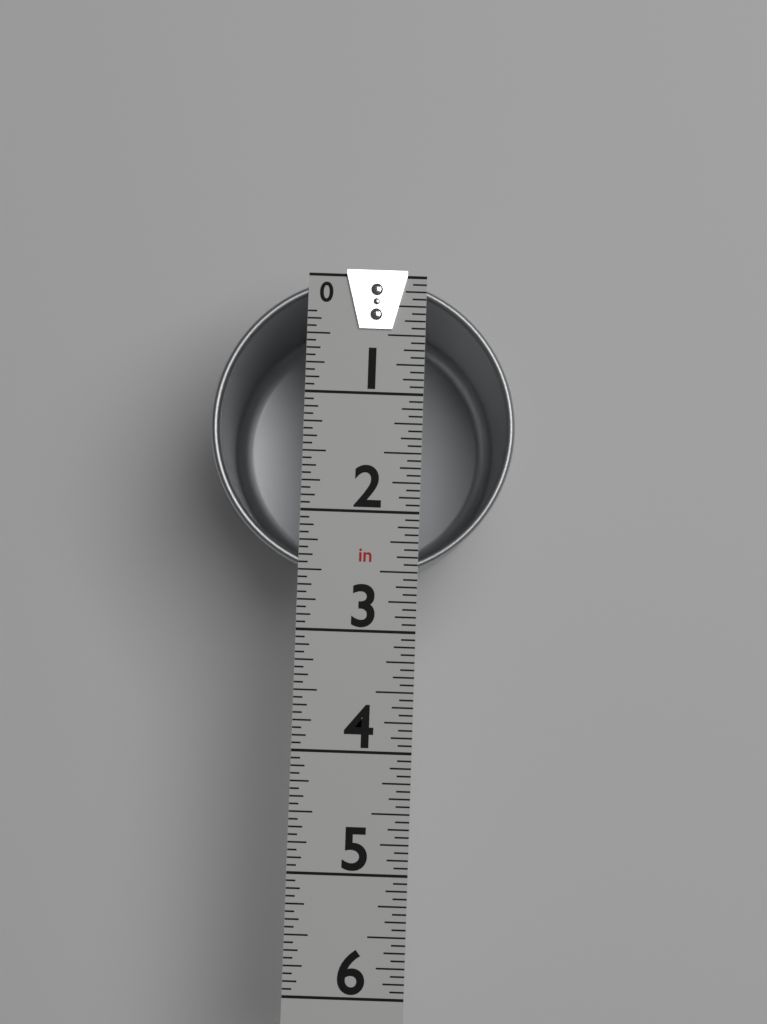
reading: 2.5625 in
